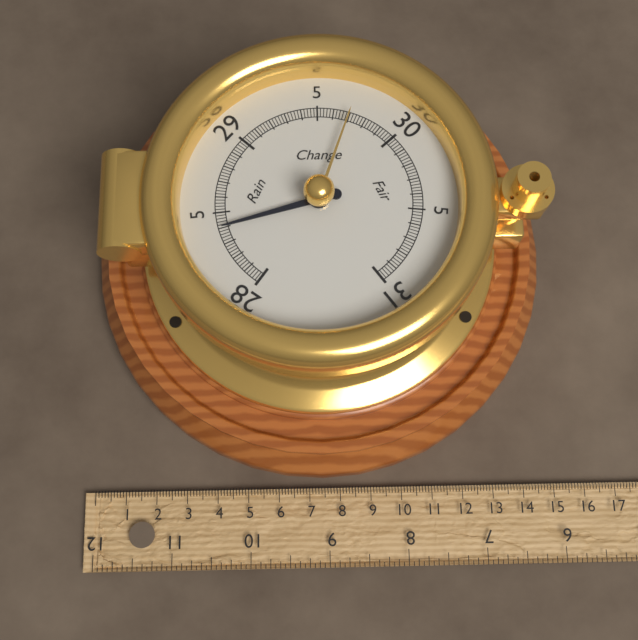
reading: 28.40 inHg
